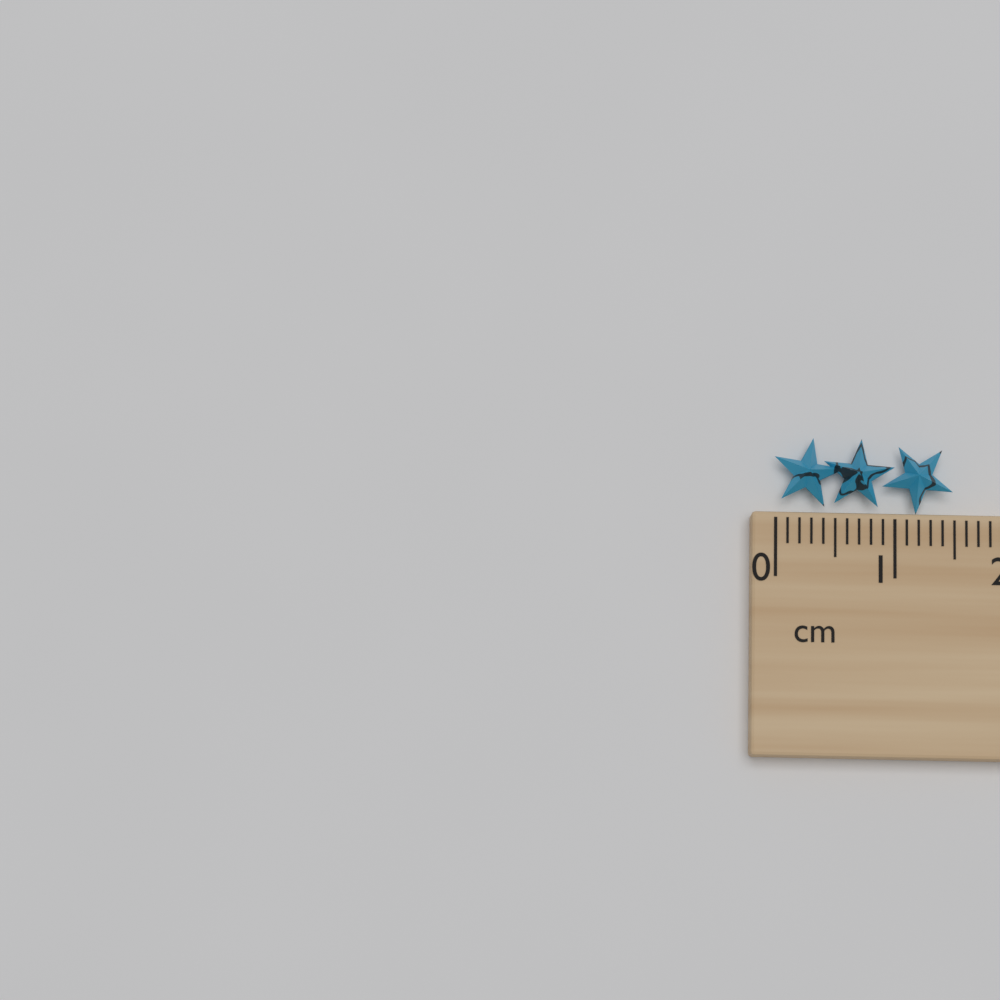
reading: 1.5 cm
